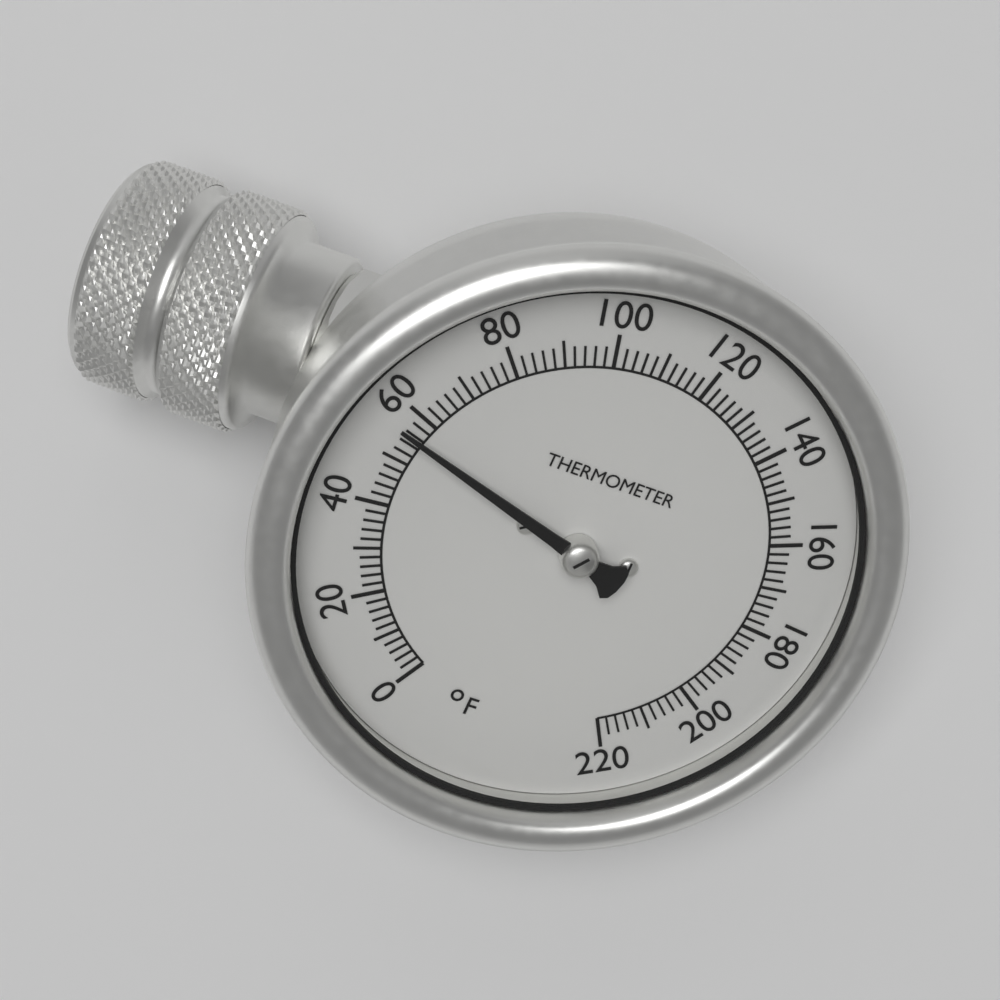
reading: 56 °F
